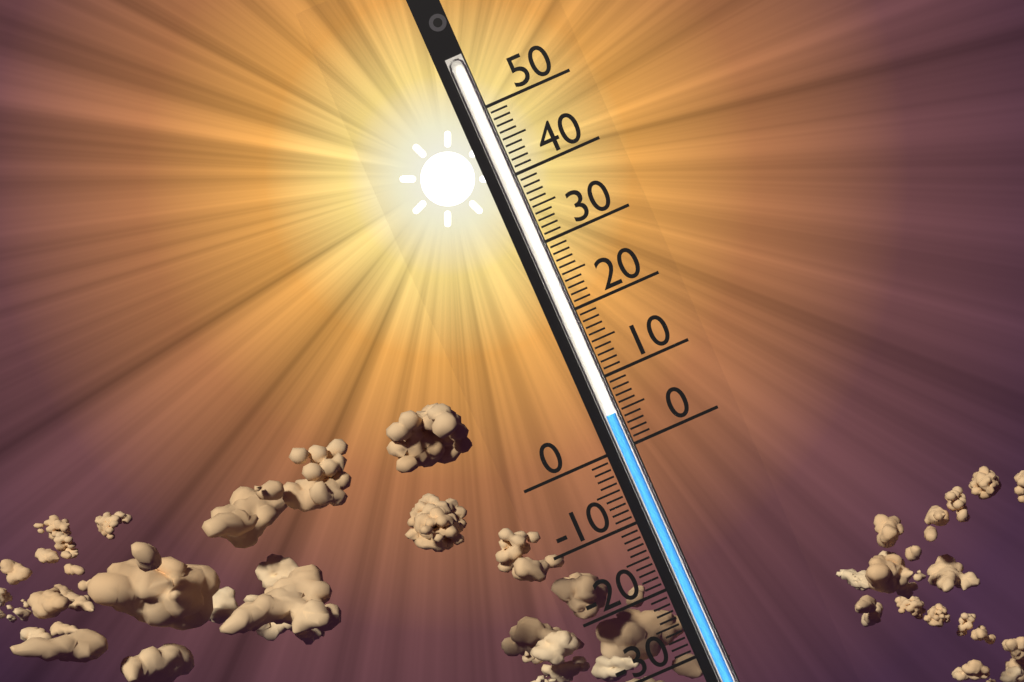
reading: 5 (no unit)
